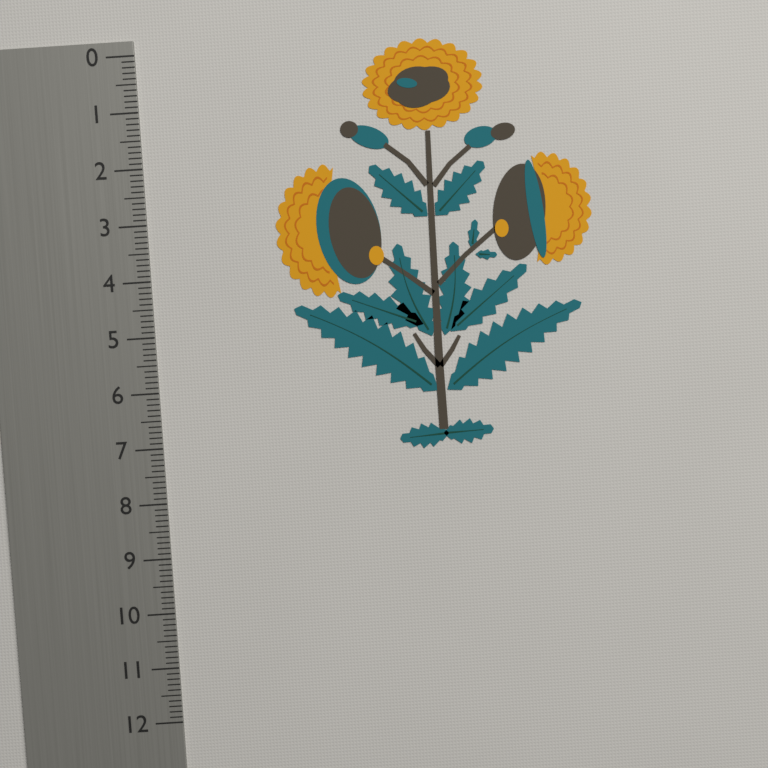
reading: 7.3 (no unit)
